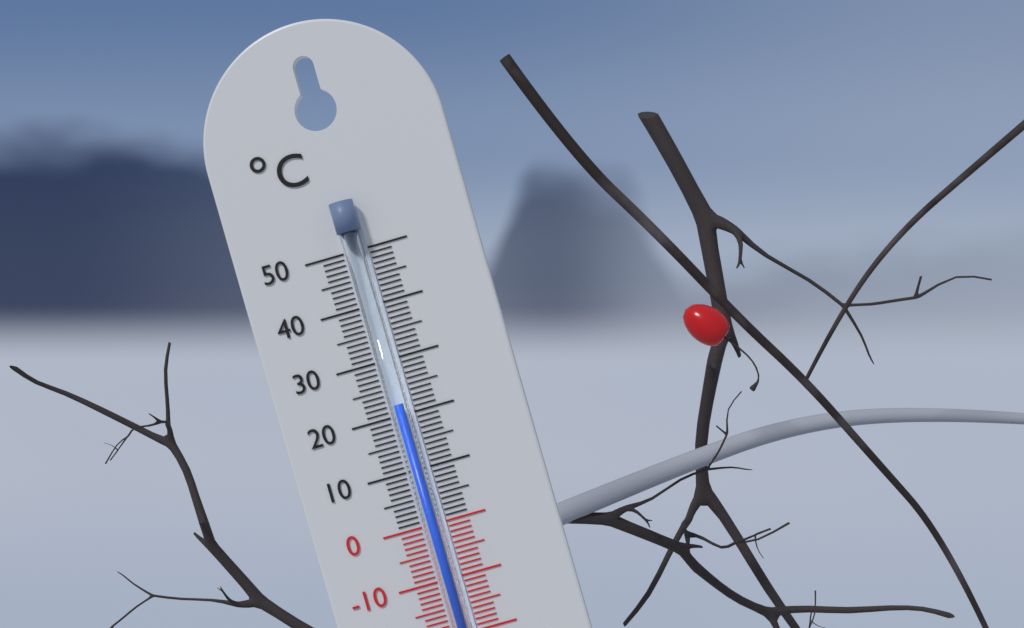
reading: 22 °C
